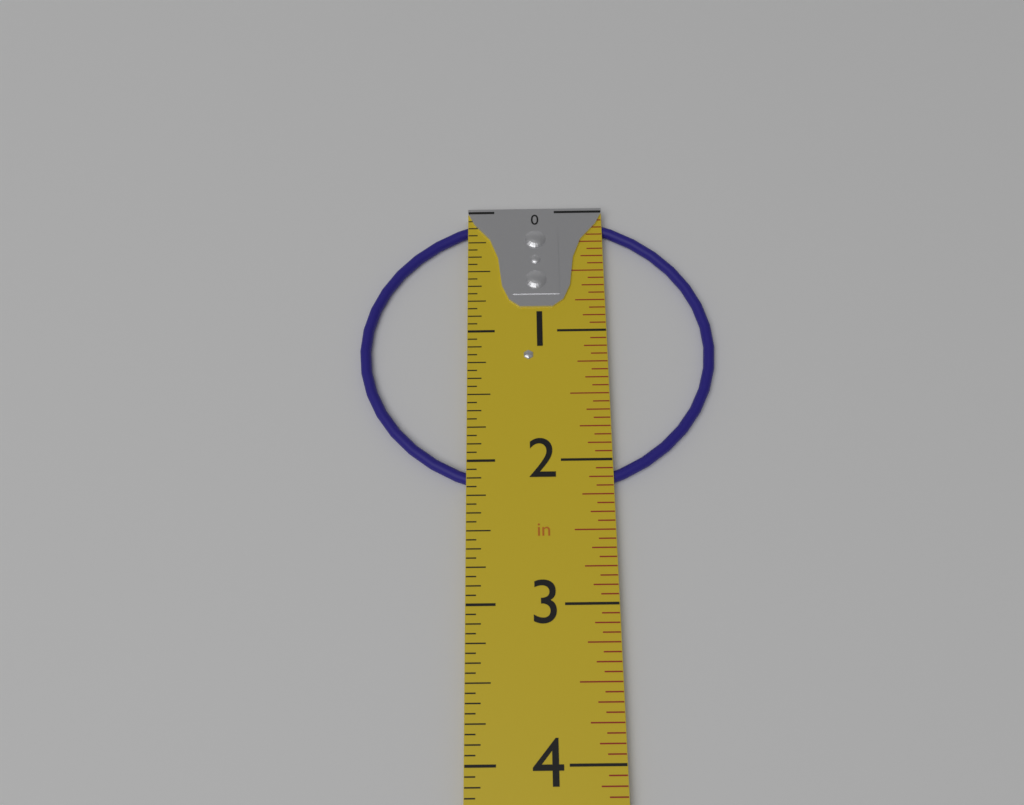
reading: 2.2500 in
